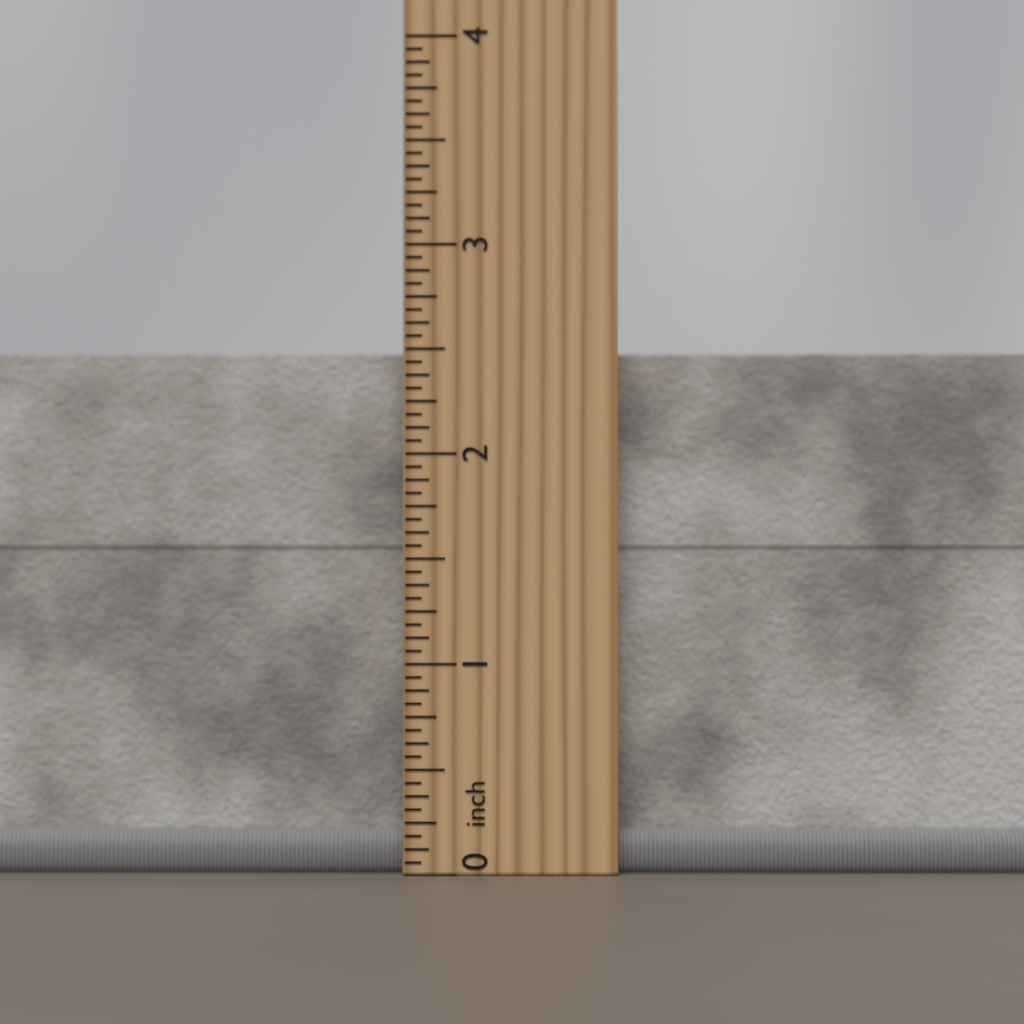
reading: 2.5000 inch
